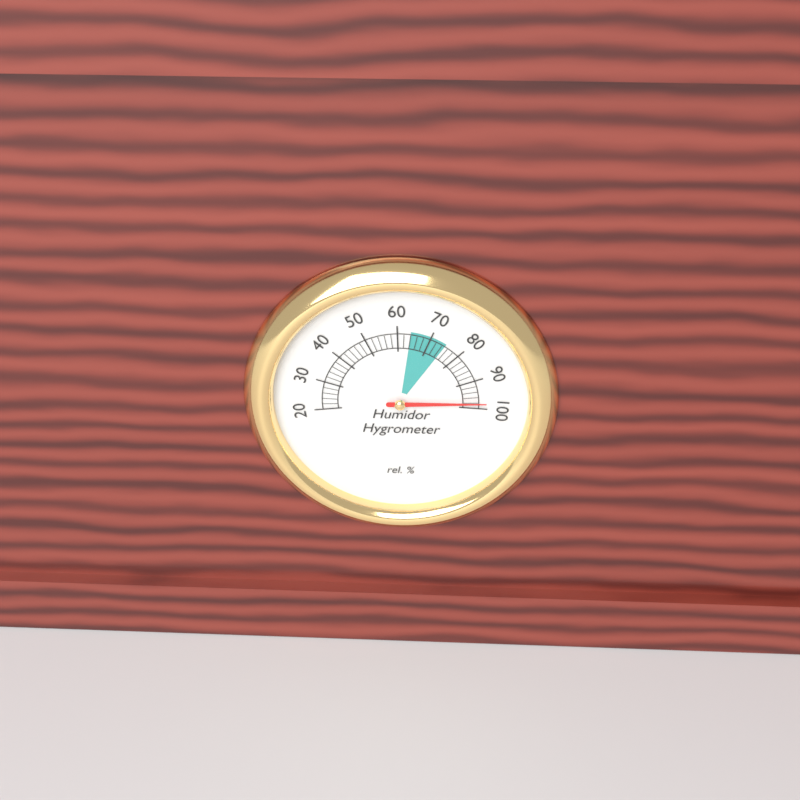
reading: 98 %
